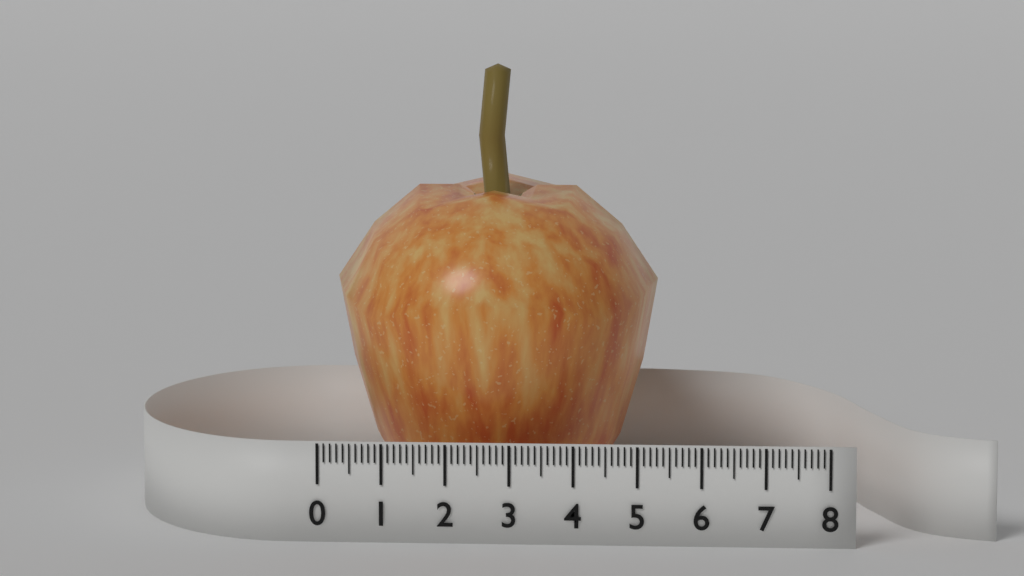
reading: 5.2 (no unit)
